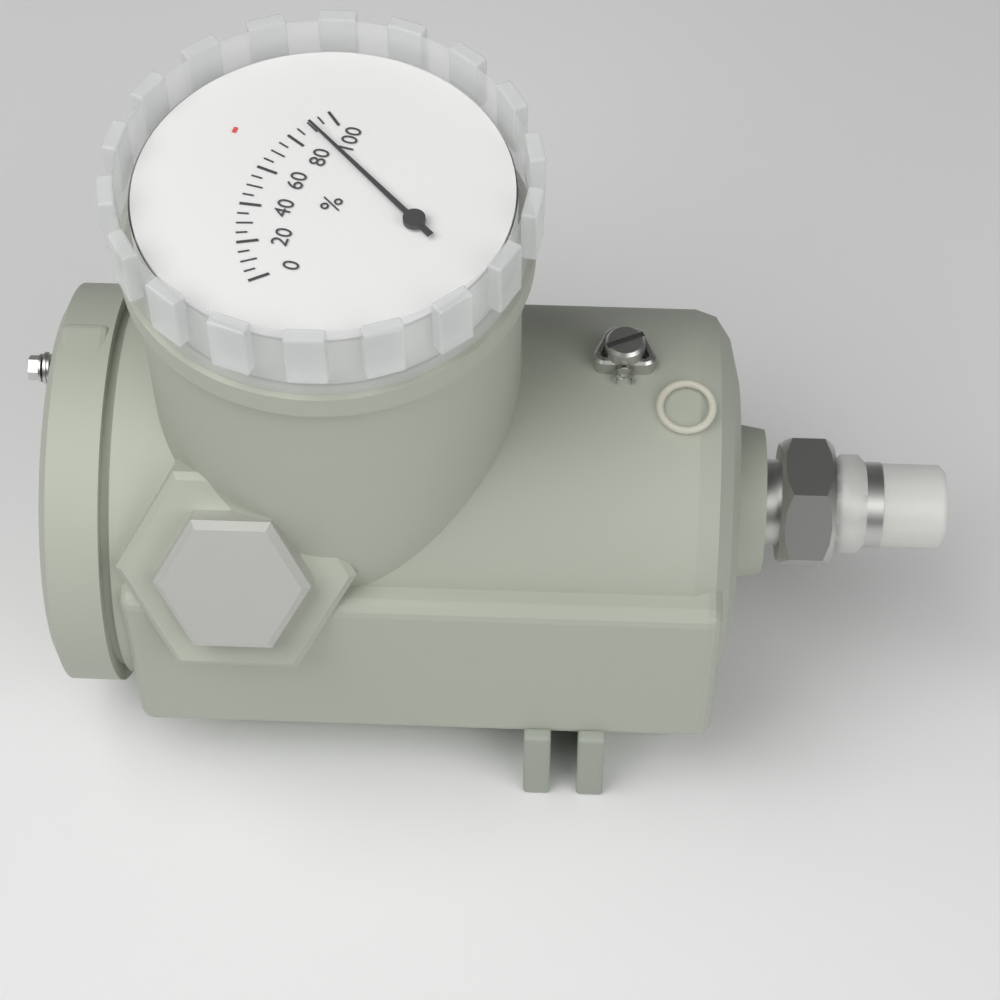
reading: 90 %
